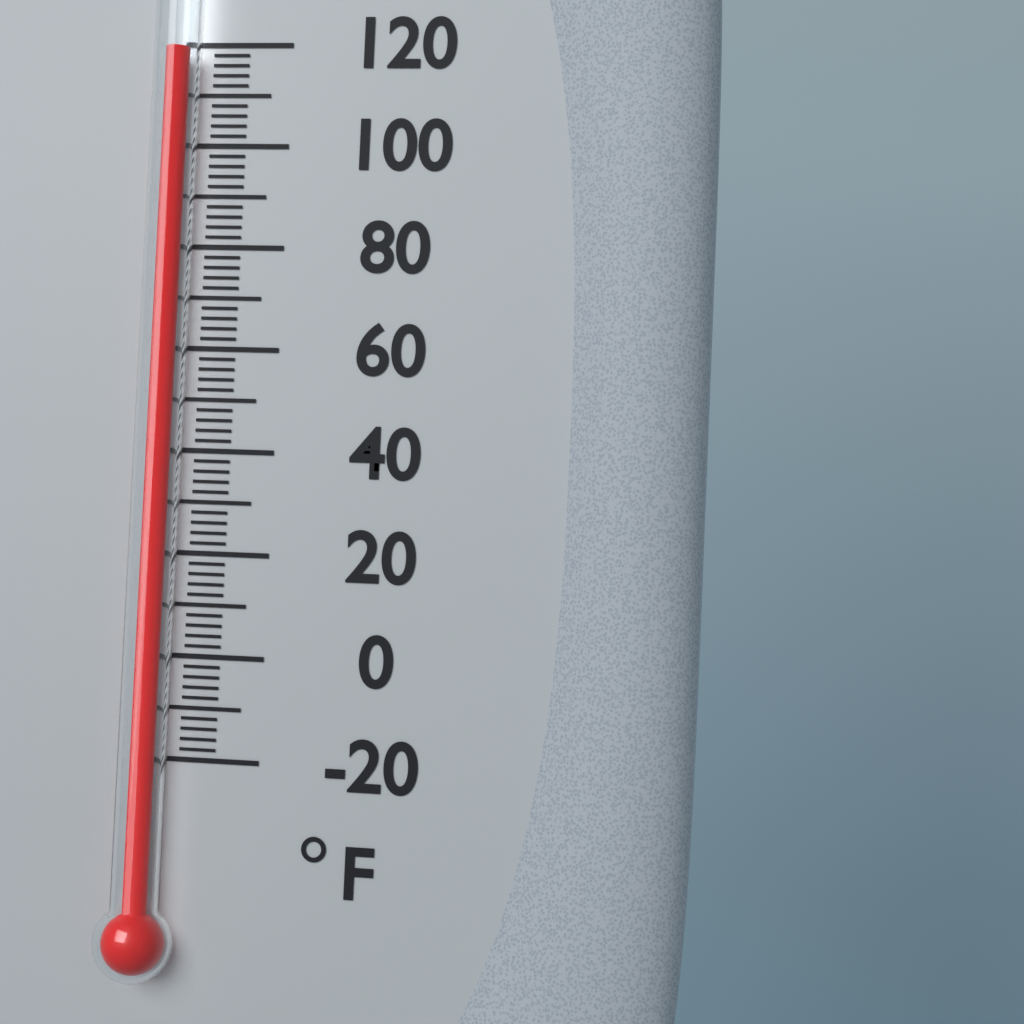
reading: 118 °F
